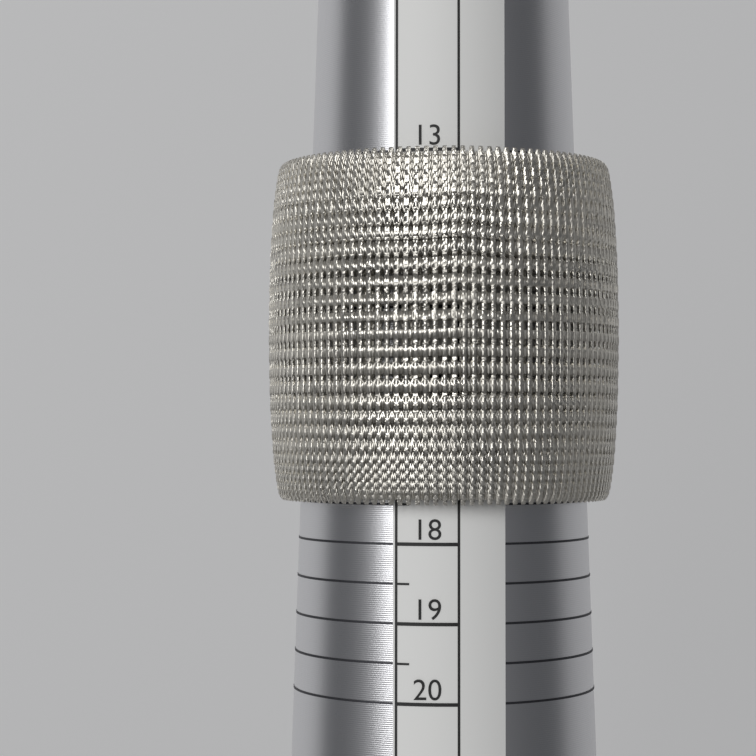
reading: 17.5 (no unit)
